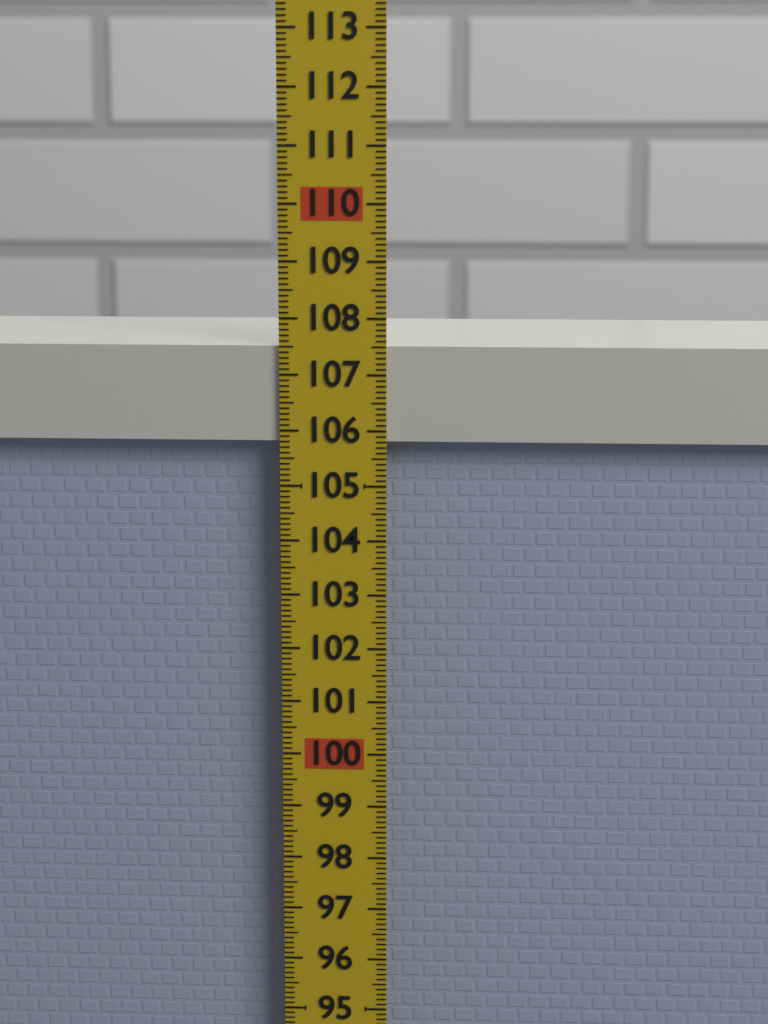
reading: 107.5 (no unit)
